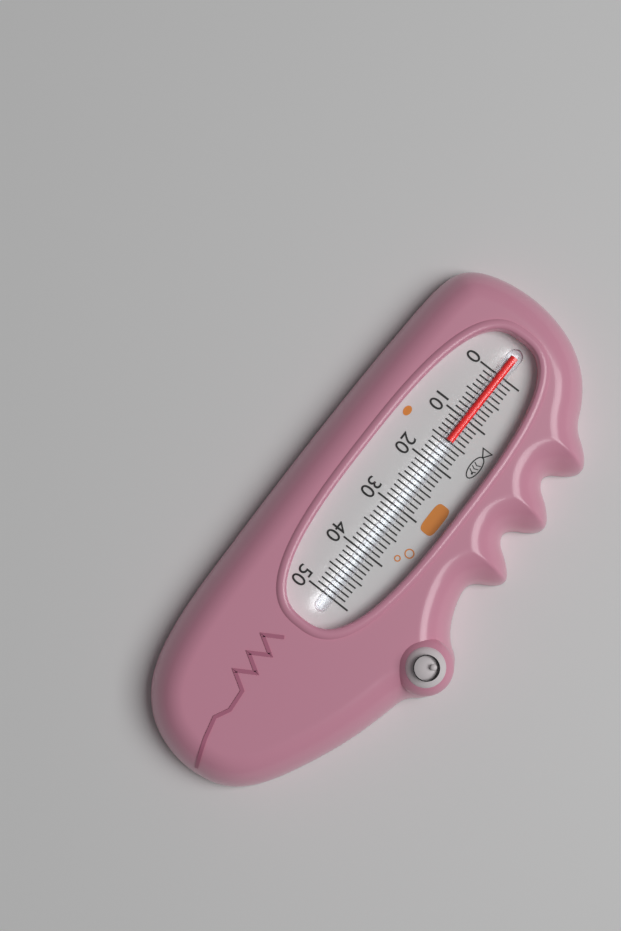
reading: 15 (no unit)
